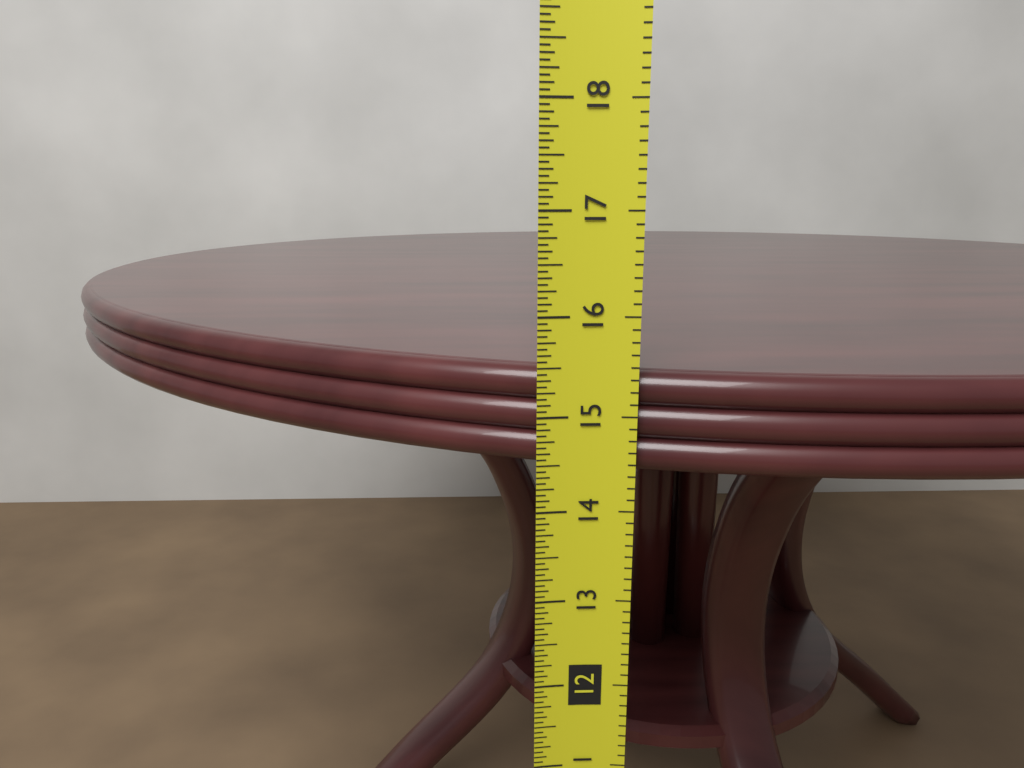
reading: 15.4375 in
